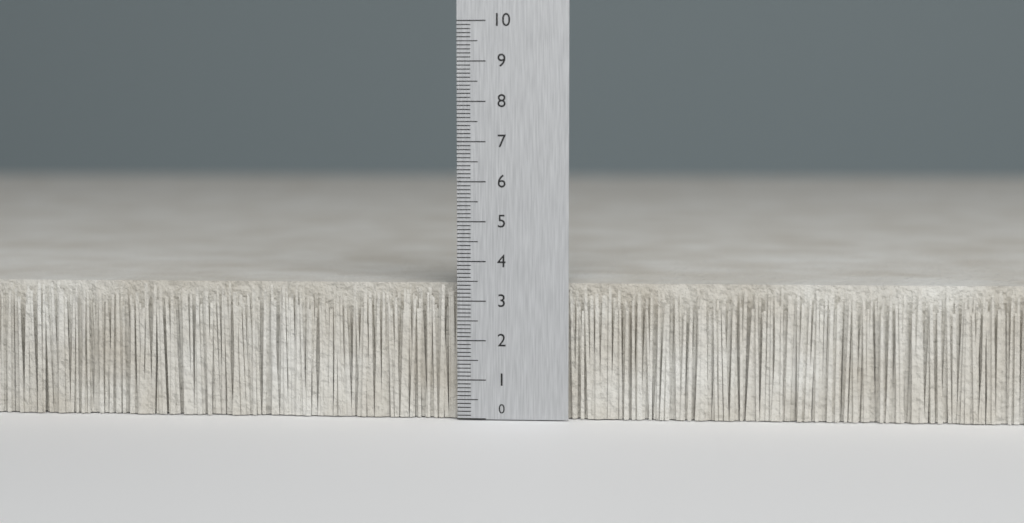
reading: 3.4 (no unit)
